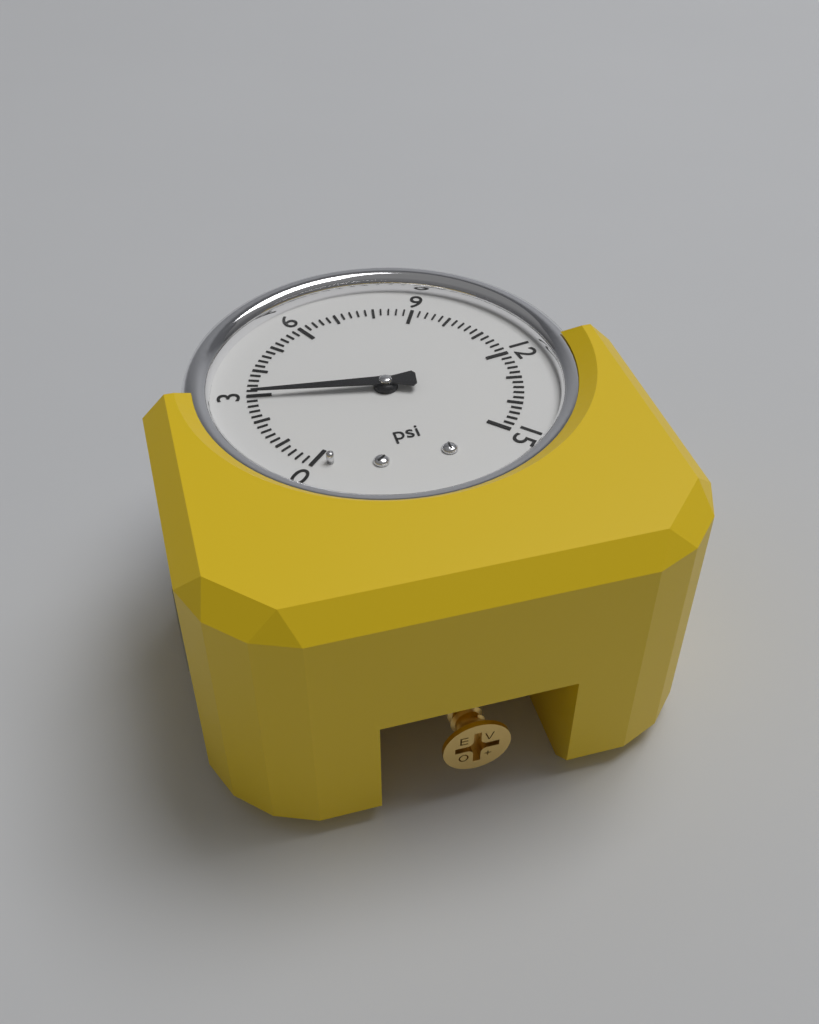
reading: 3.0 psi
